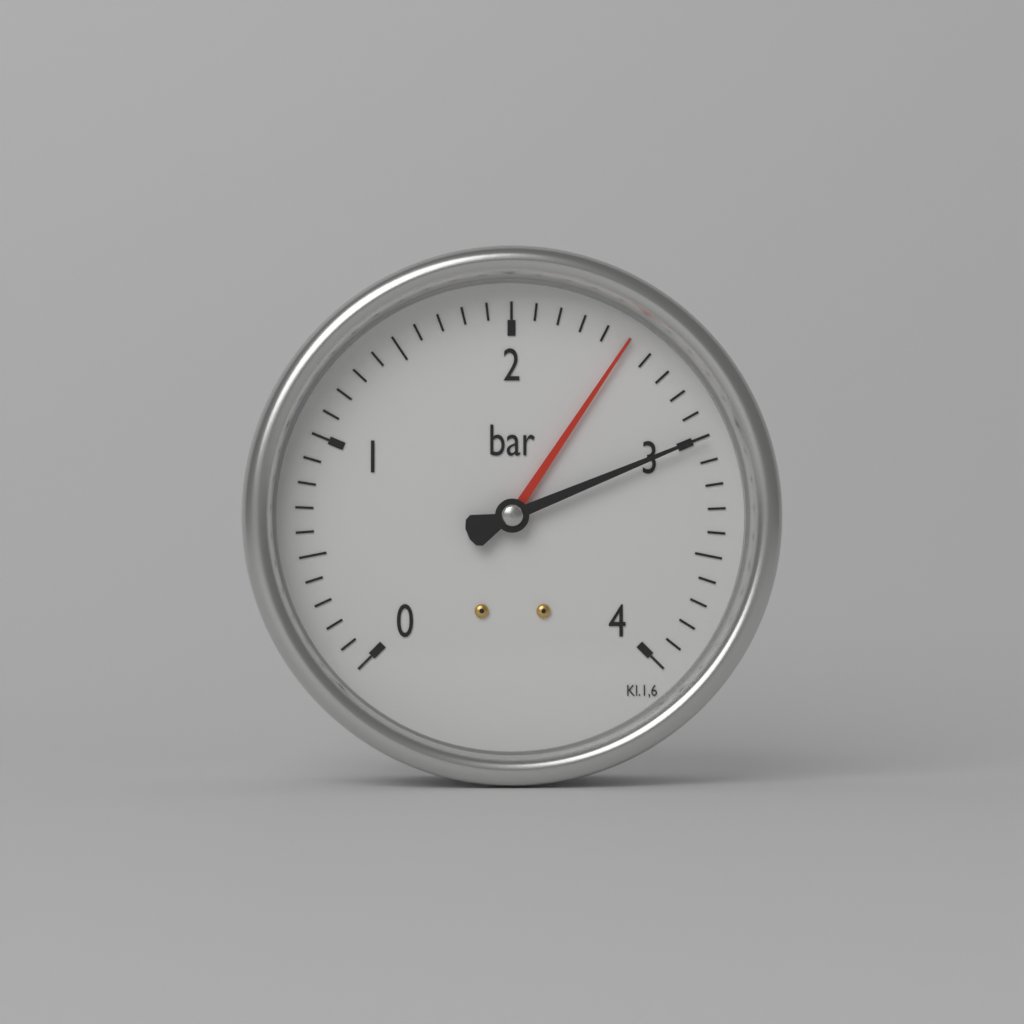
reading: 3.0 bar
